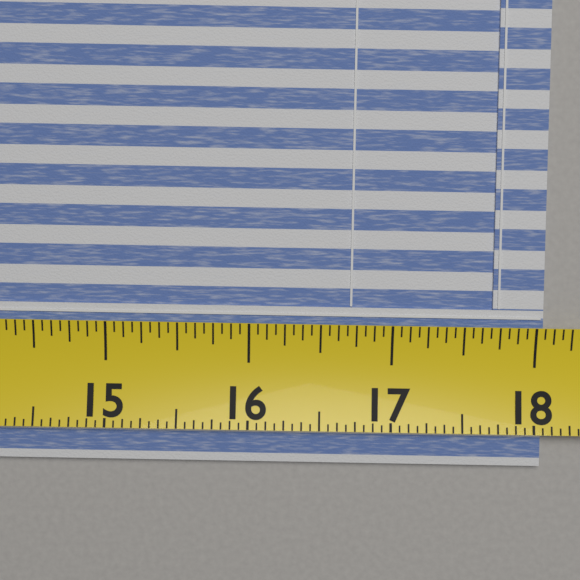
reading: 18.0625 (no unit)
